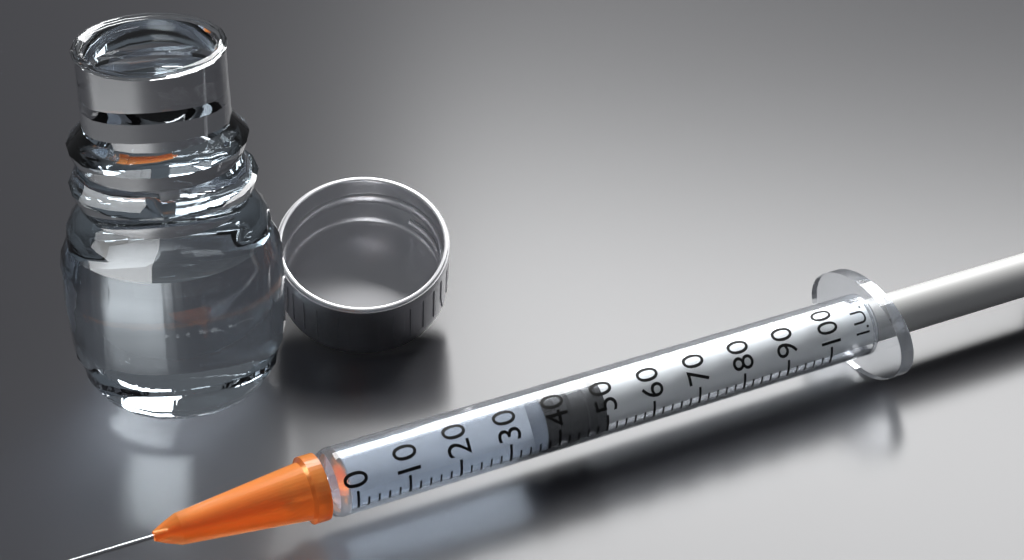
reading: 38 I.U.
